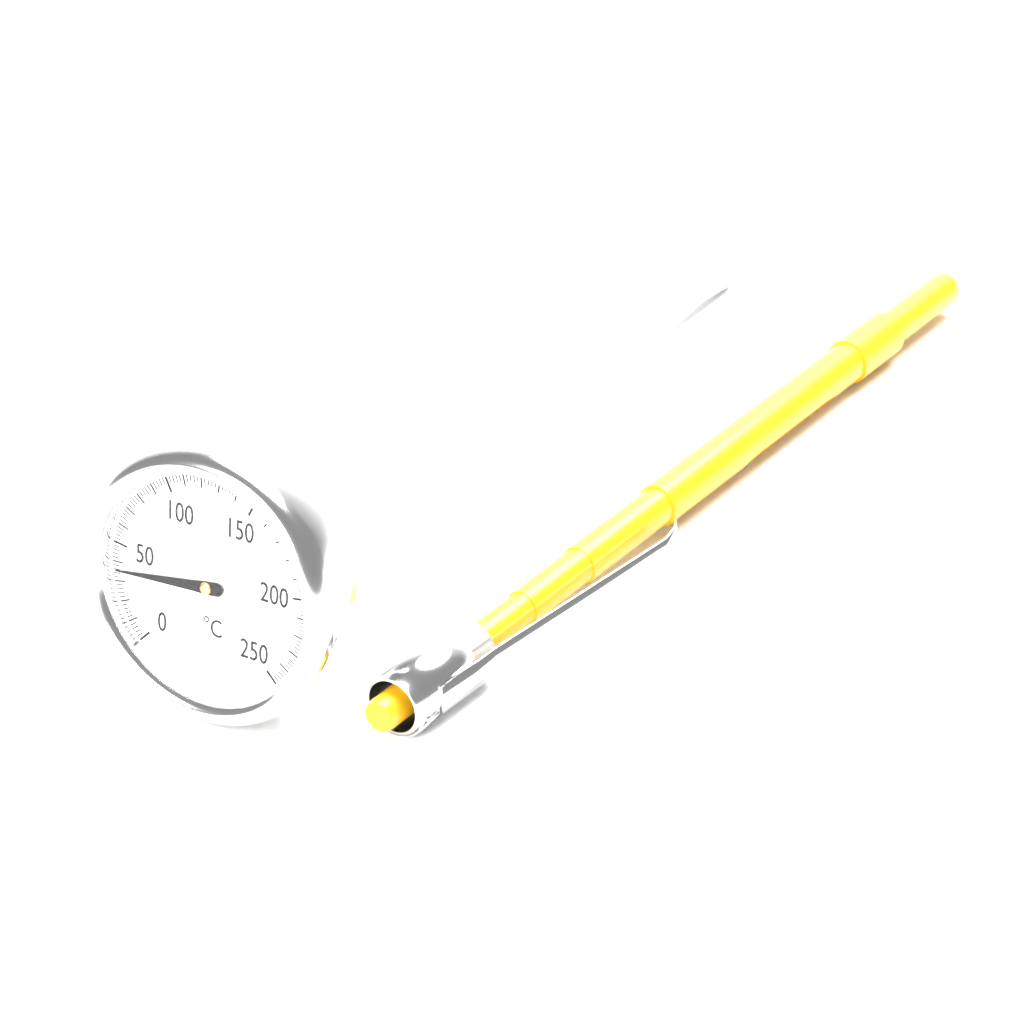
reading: 36 °C
